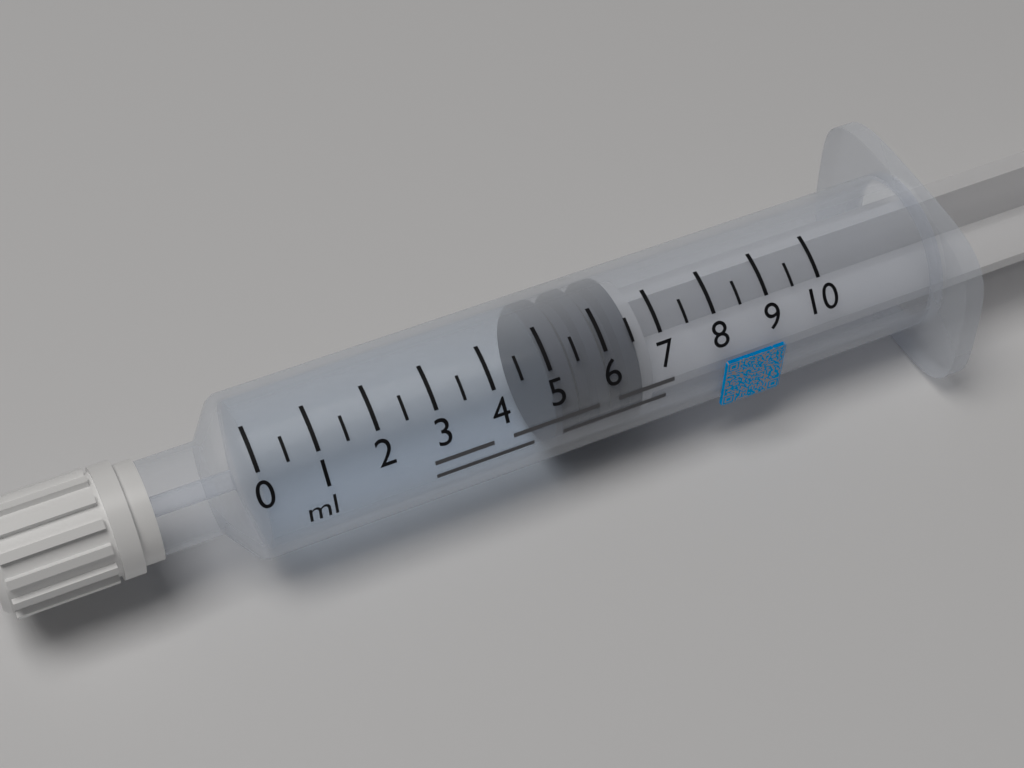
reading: 5.0 ml
